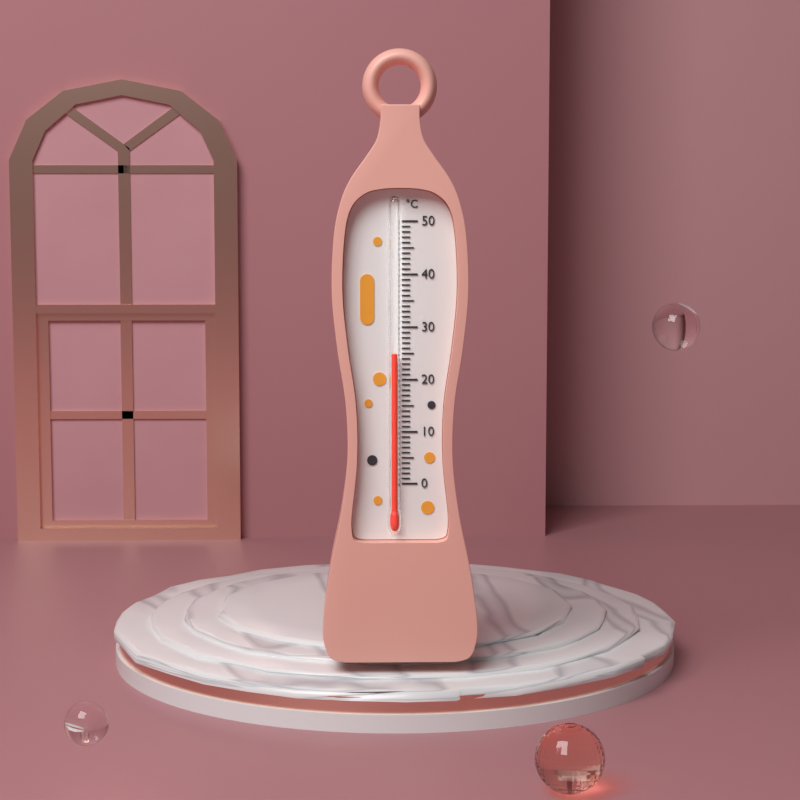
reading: 25 °C
